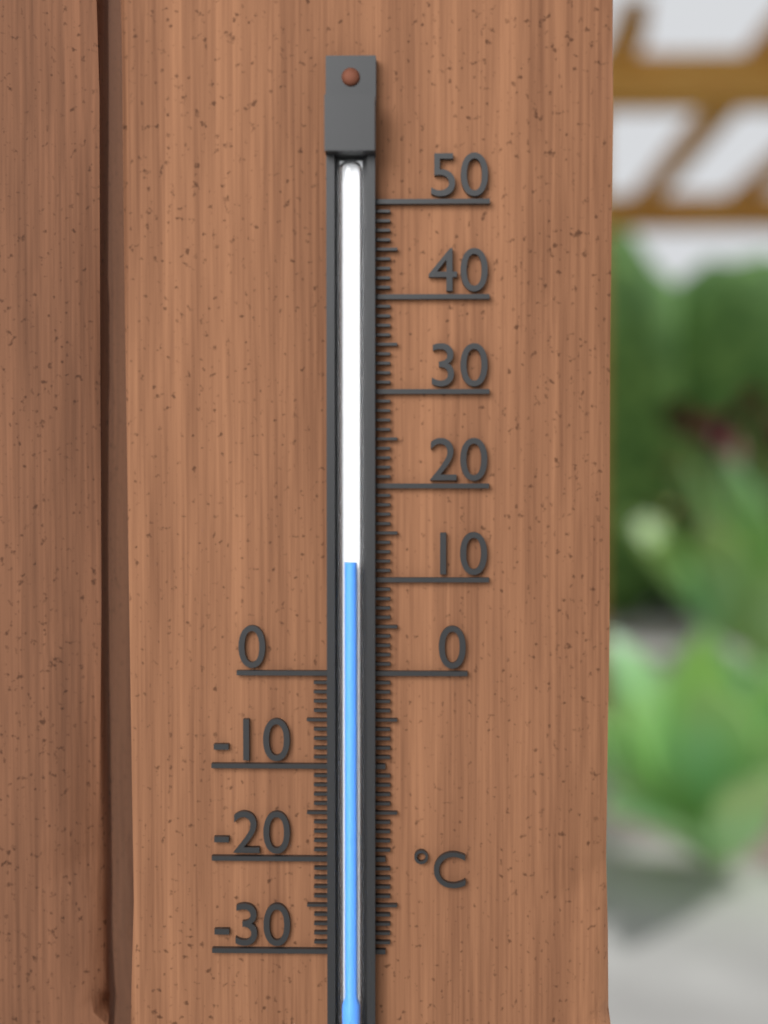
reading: 12 °C
